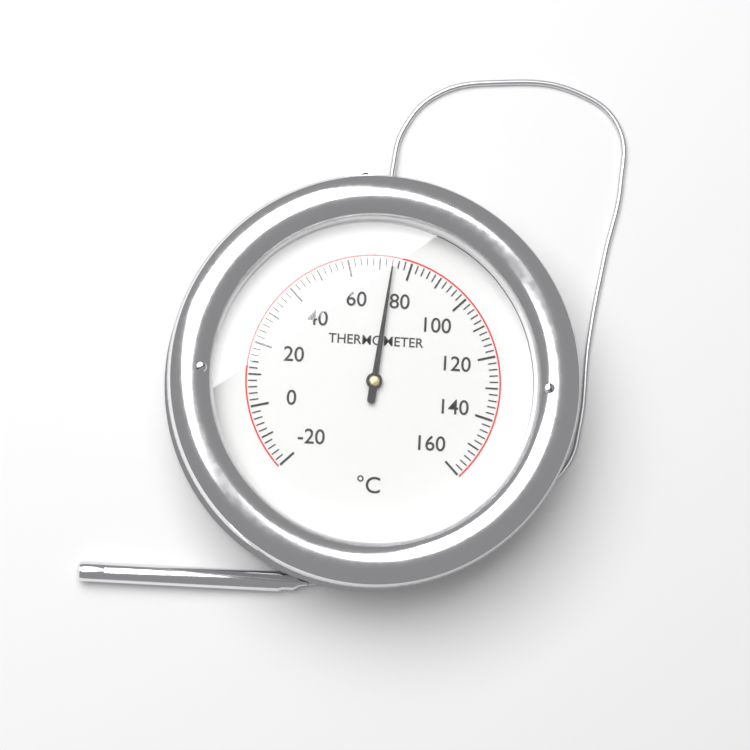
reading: 74 °C
